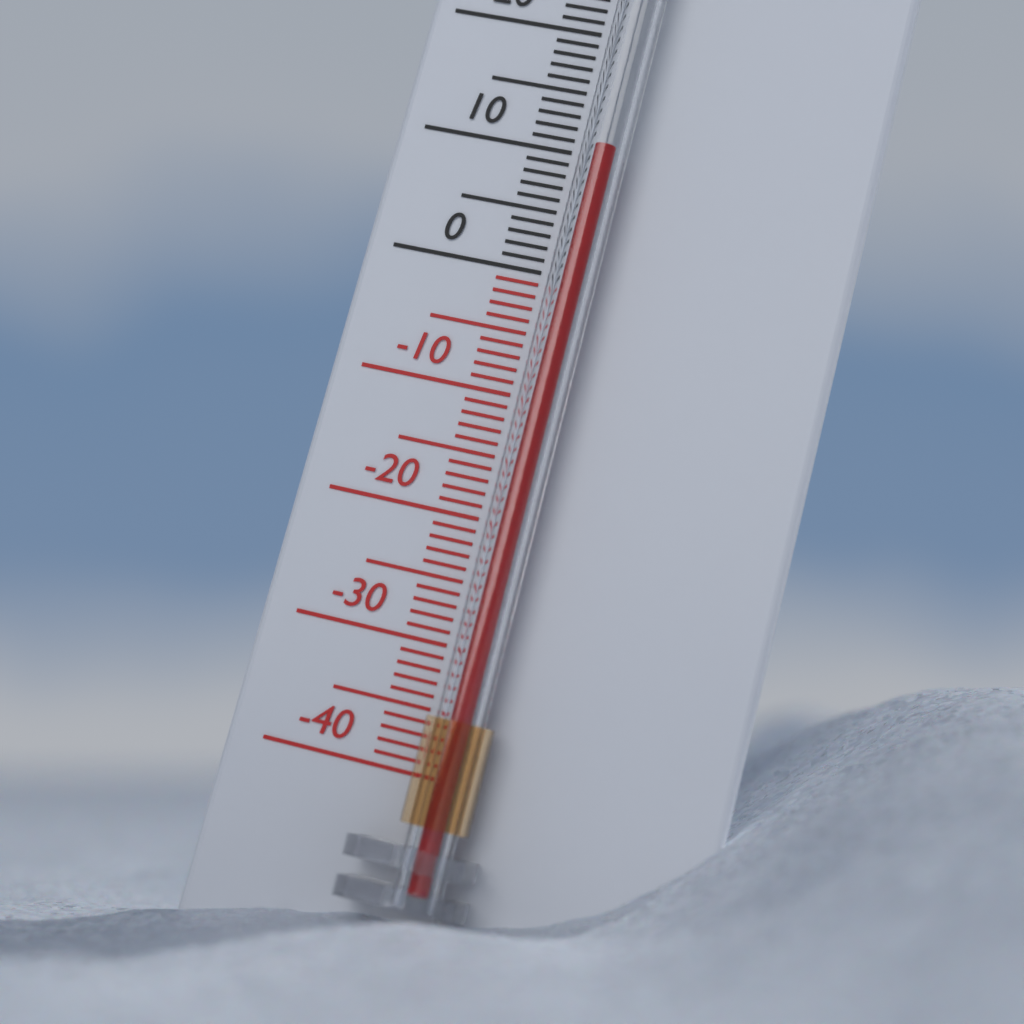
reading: 10 °C
